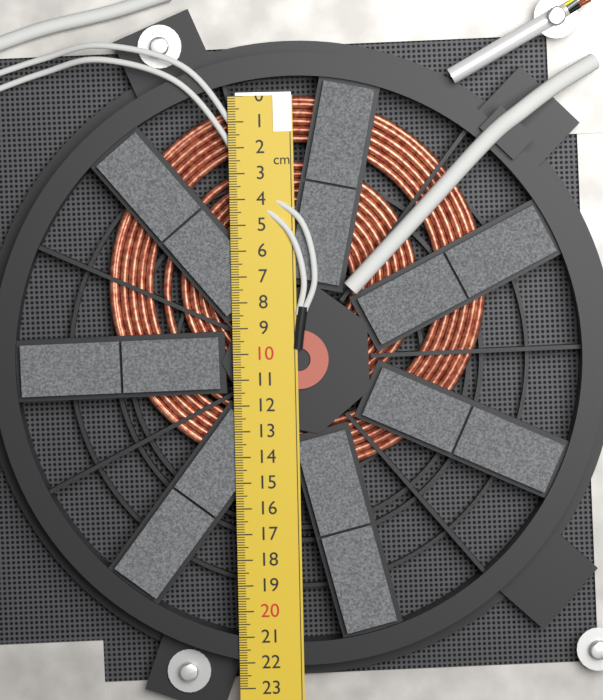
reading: 14.7 cm
